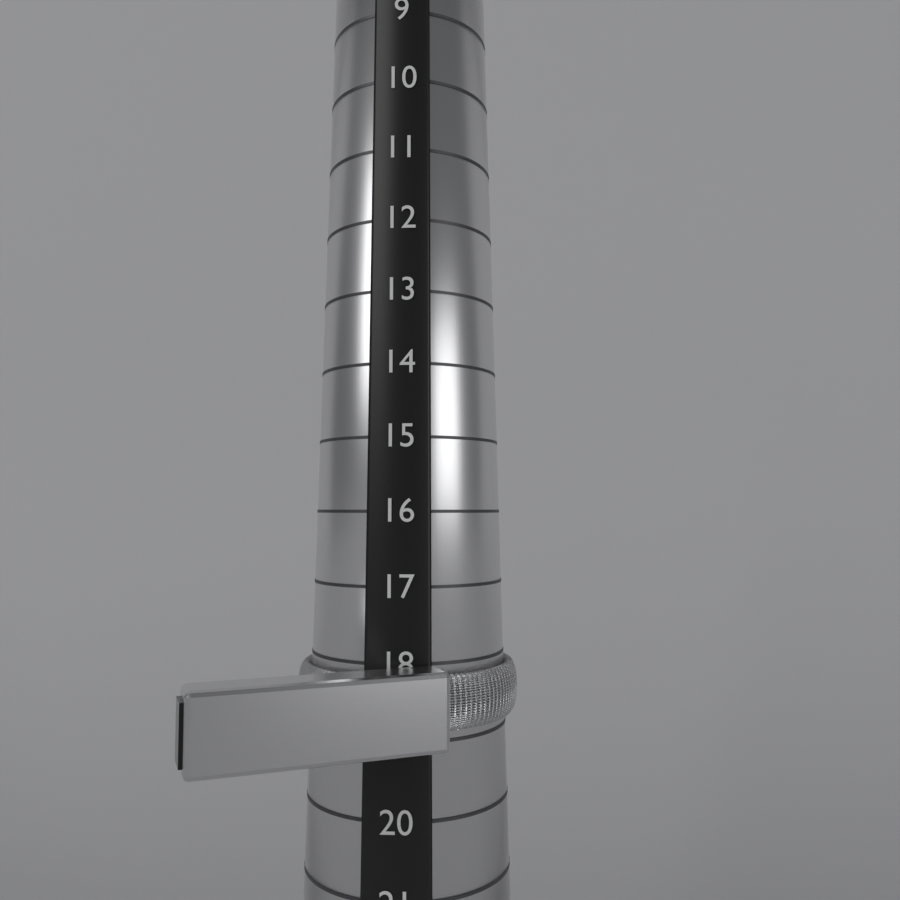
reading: 19 (no unit)
